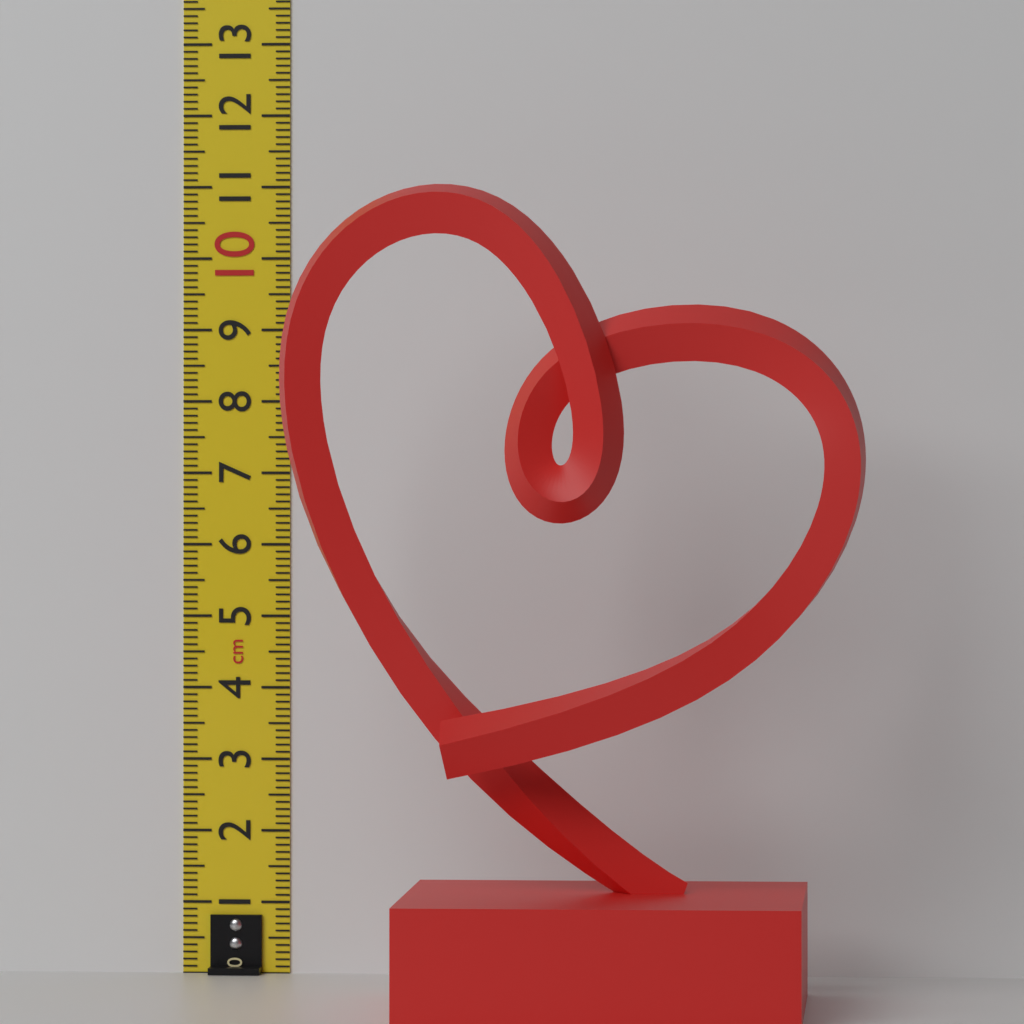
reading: 10.8 cm
